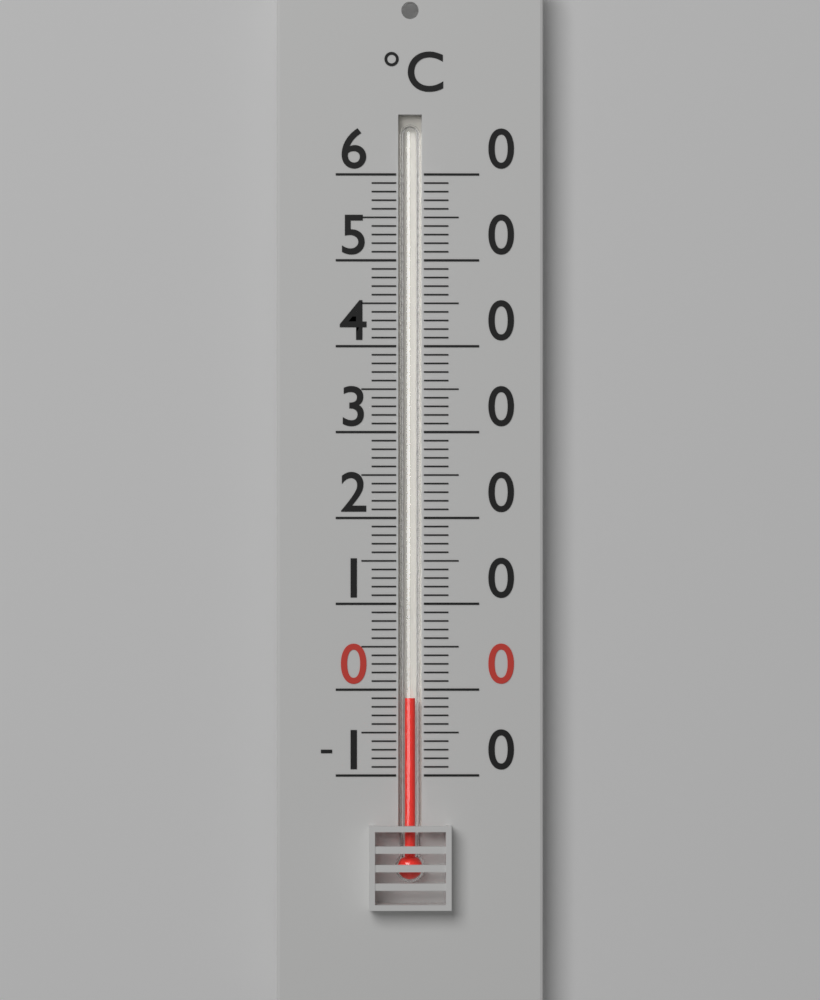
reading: -1 °C
